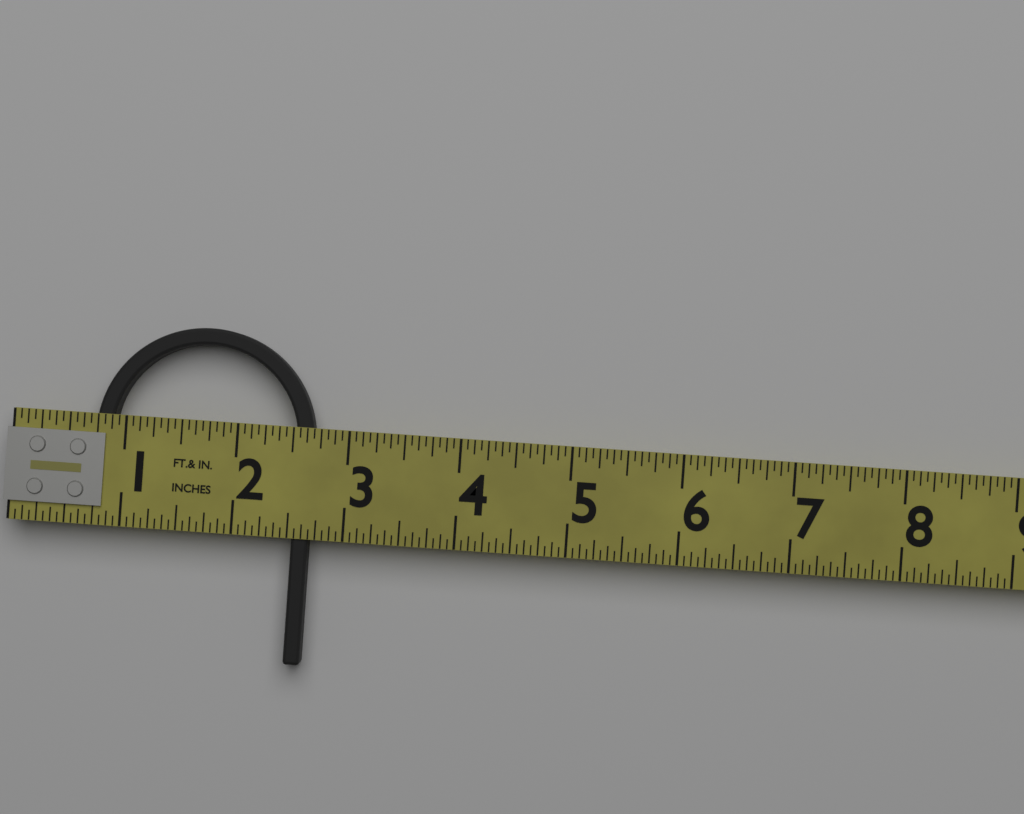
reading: 2.6875 in
